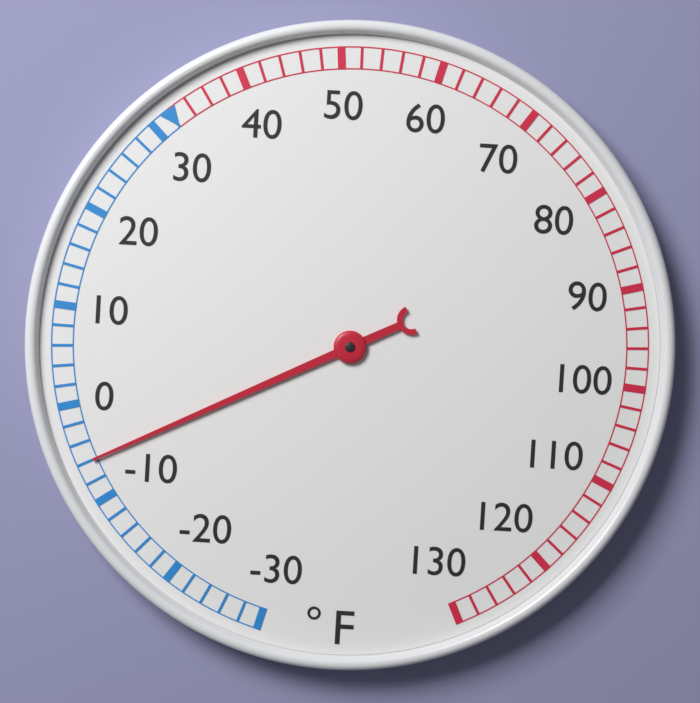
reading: -6 °F
